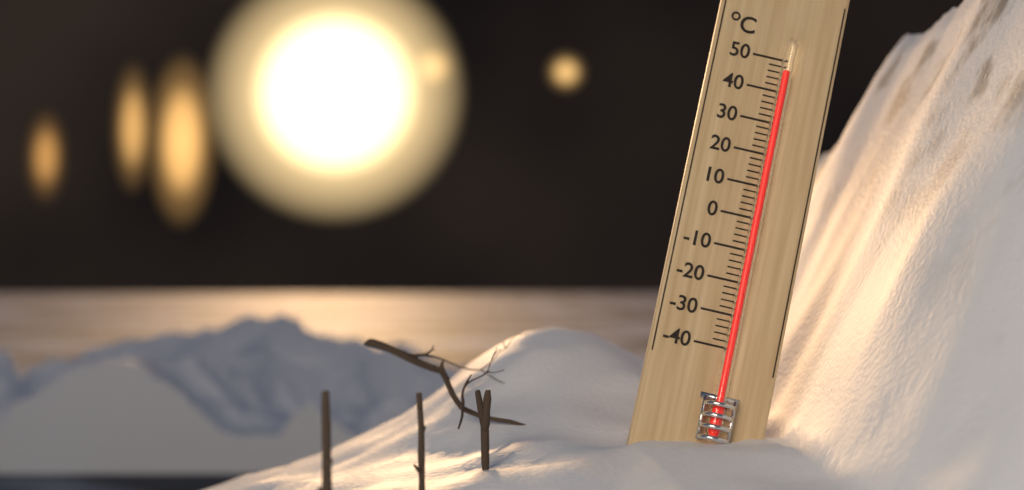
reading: 46 °C
